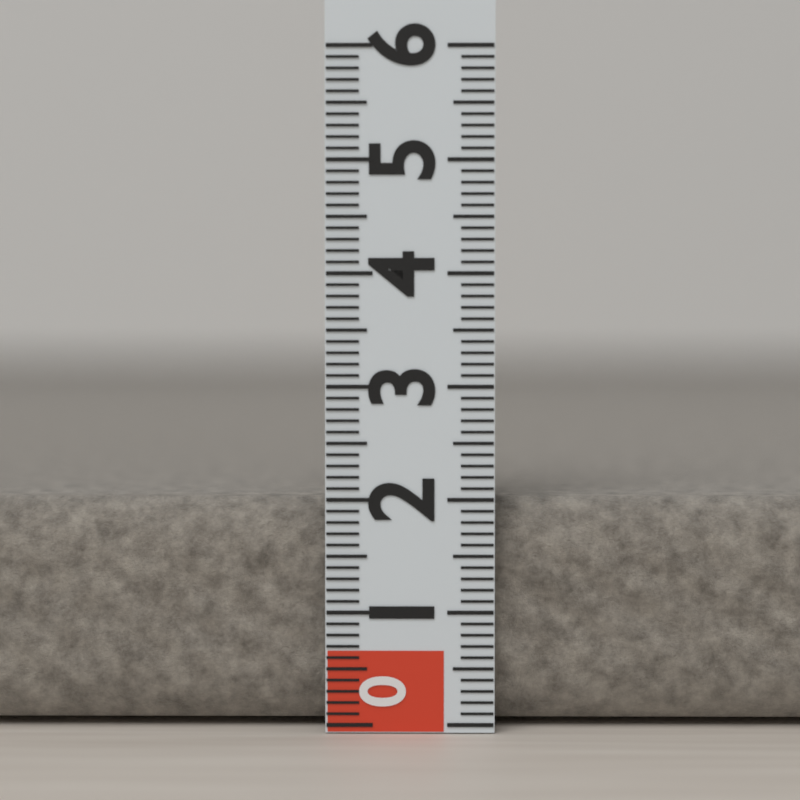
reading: 2.0 (no unit)
